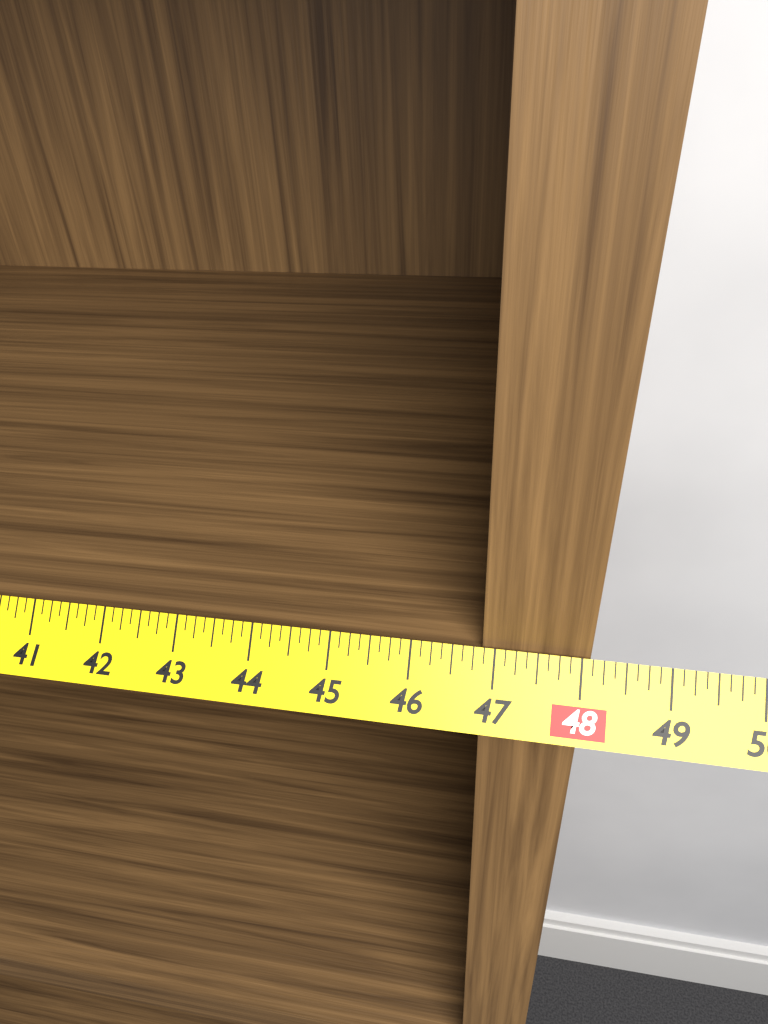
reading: 48.100 in
